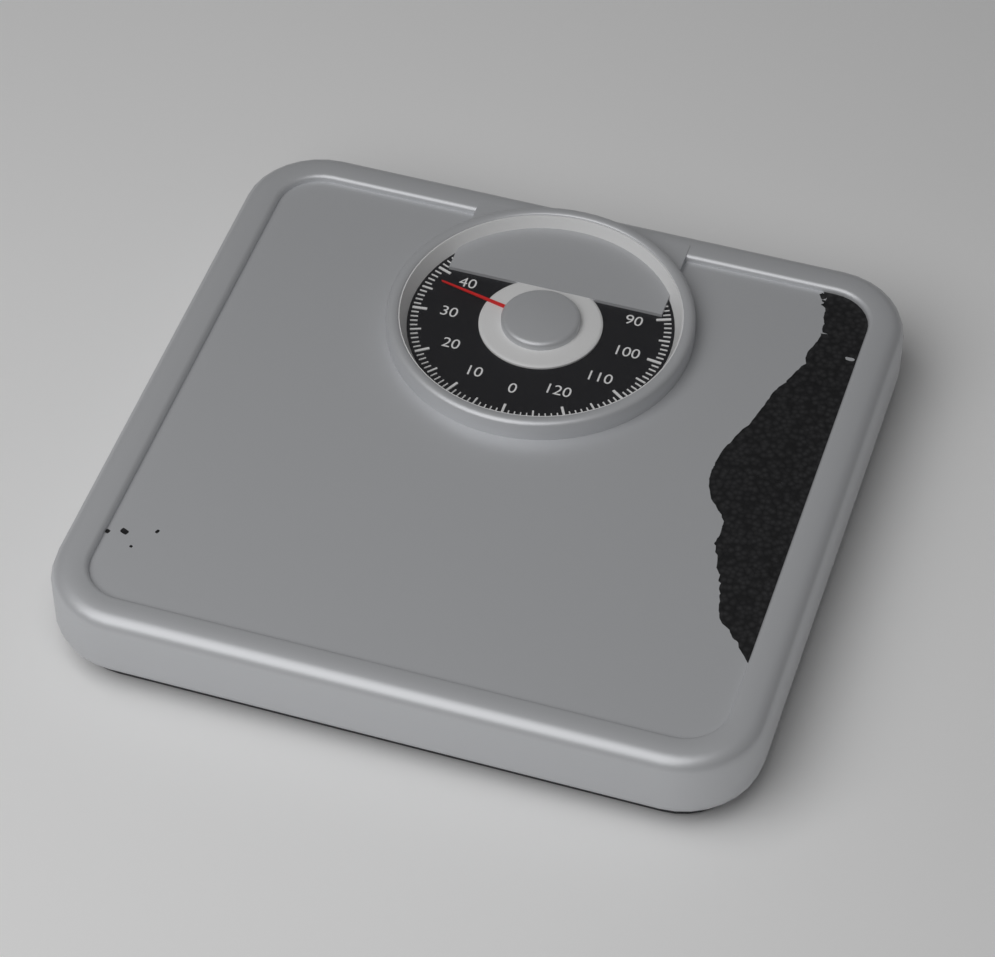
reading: 37 kg
